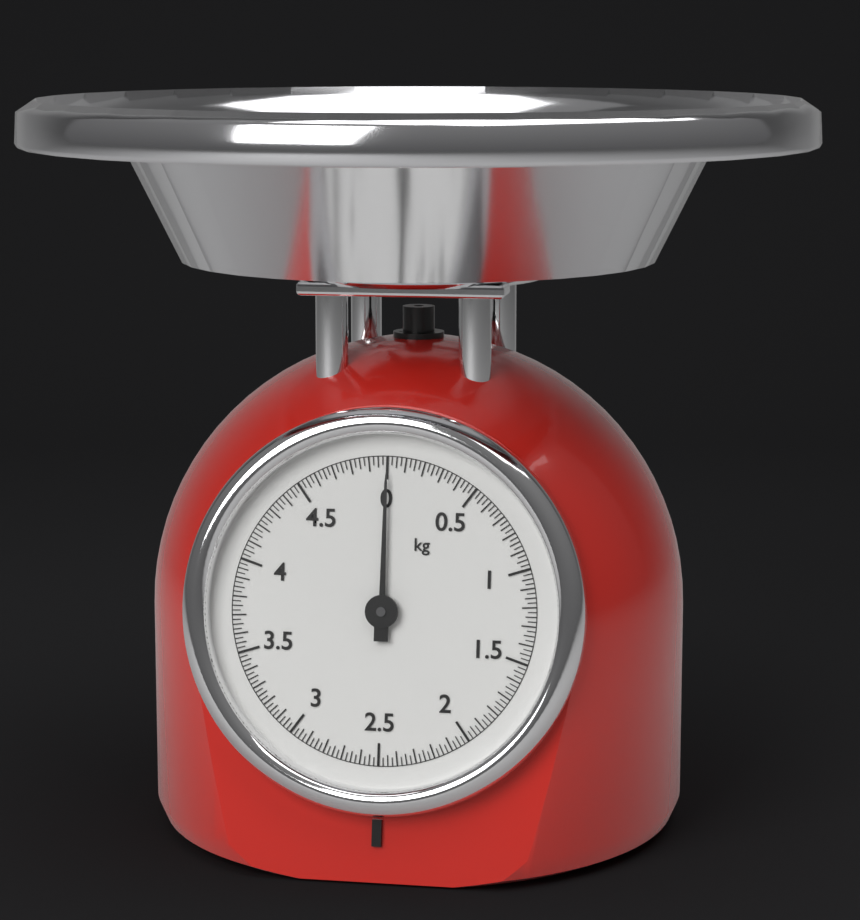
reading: 0.000 kg
